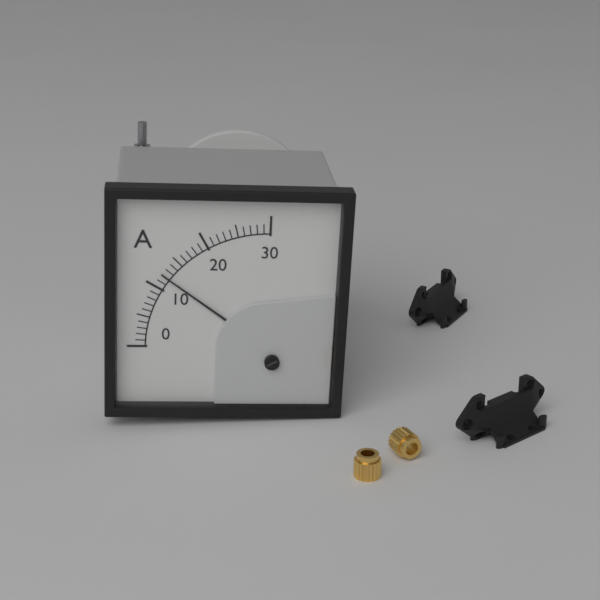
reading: 12 A
